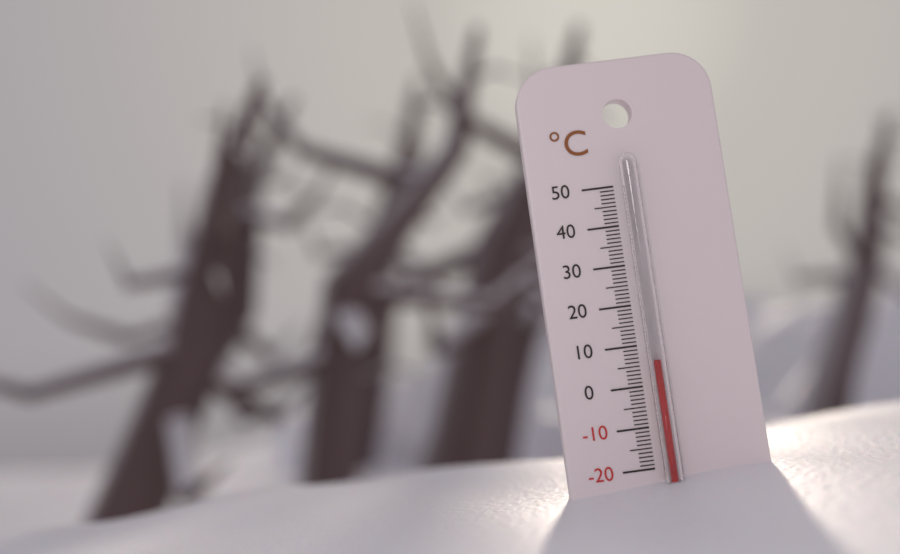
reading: 6 °C
